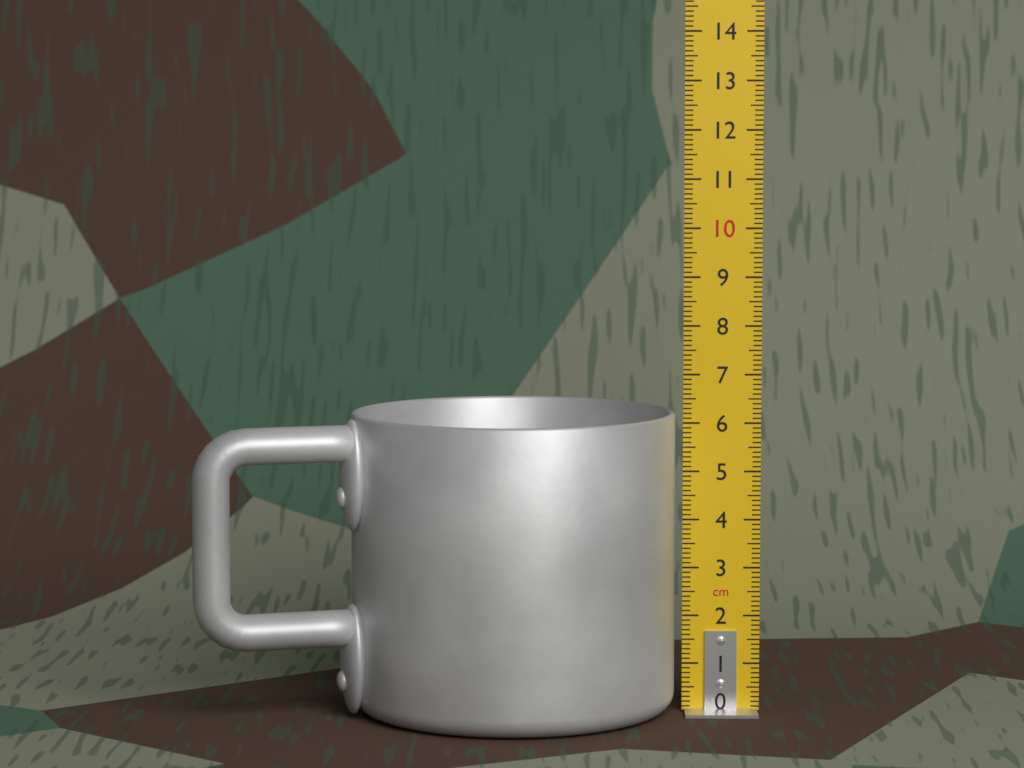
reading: 6.2 cm
